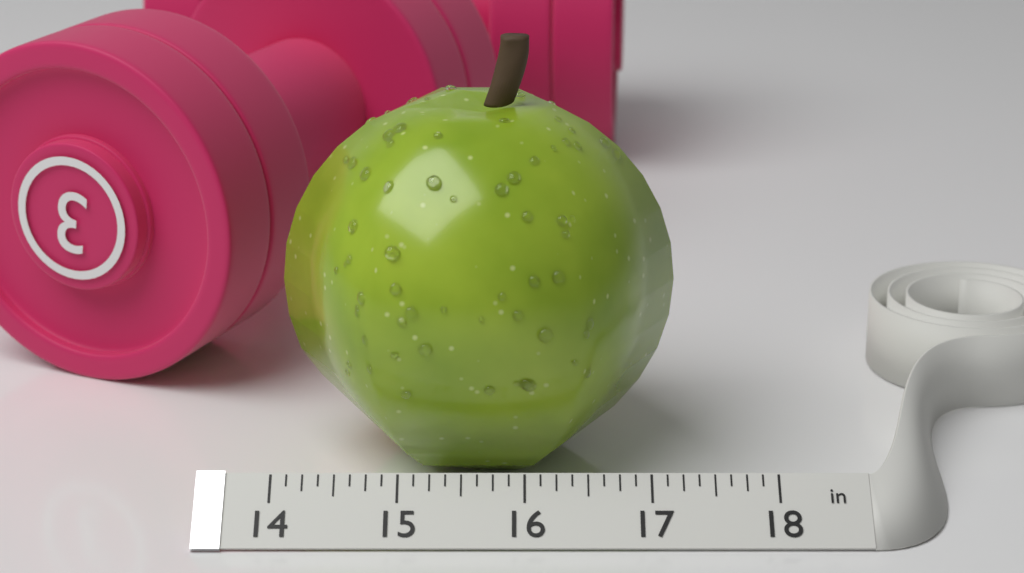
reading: 17.250 in
